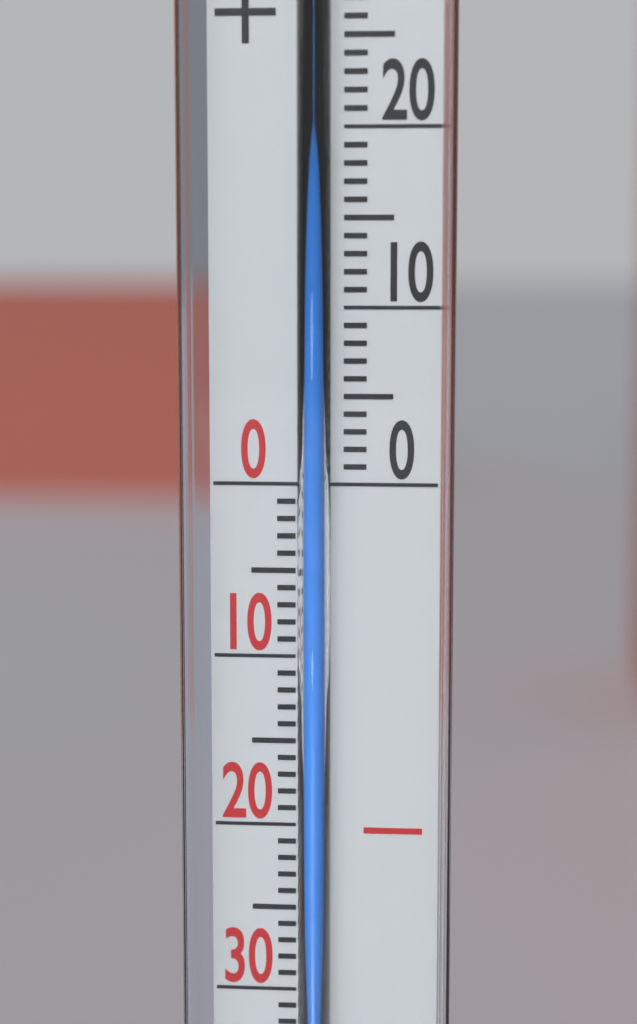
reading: 20 °C
